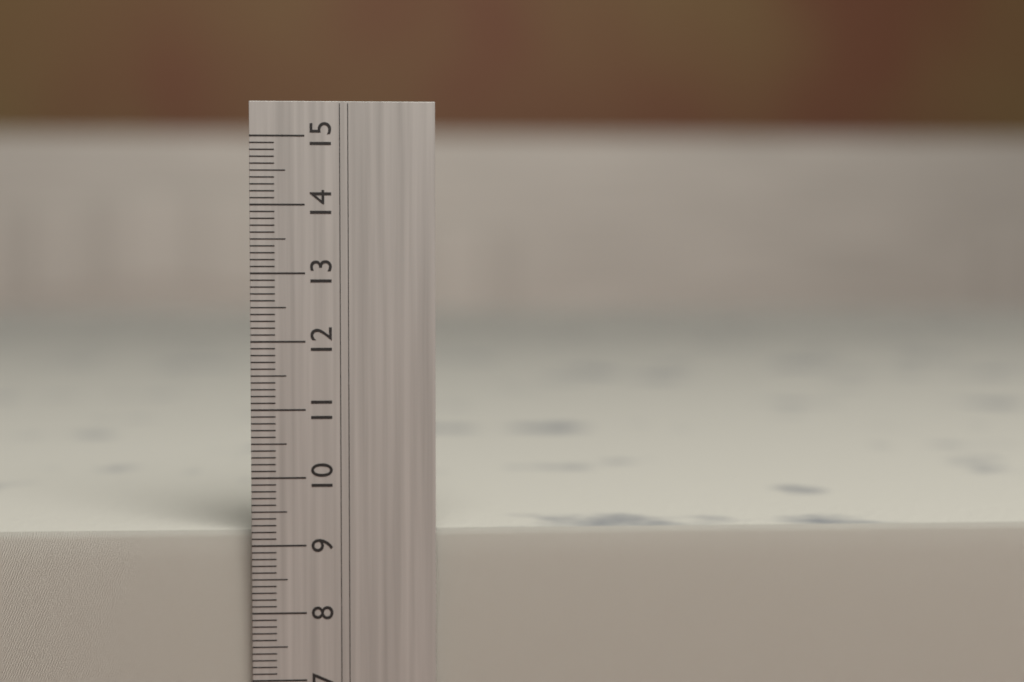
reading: 9.2 cm
